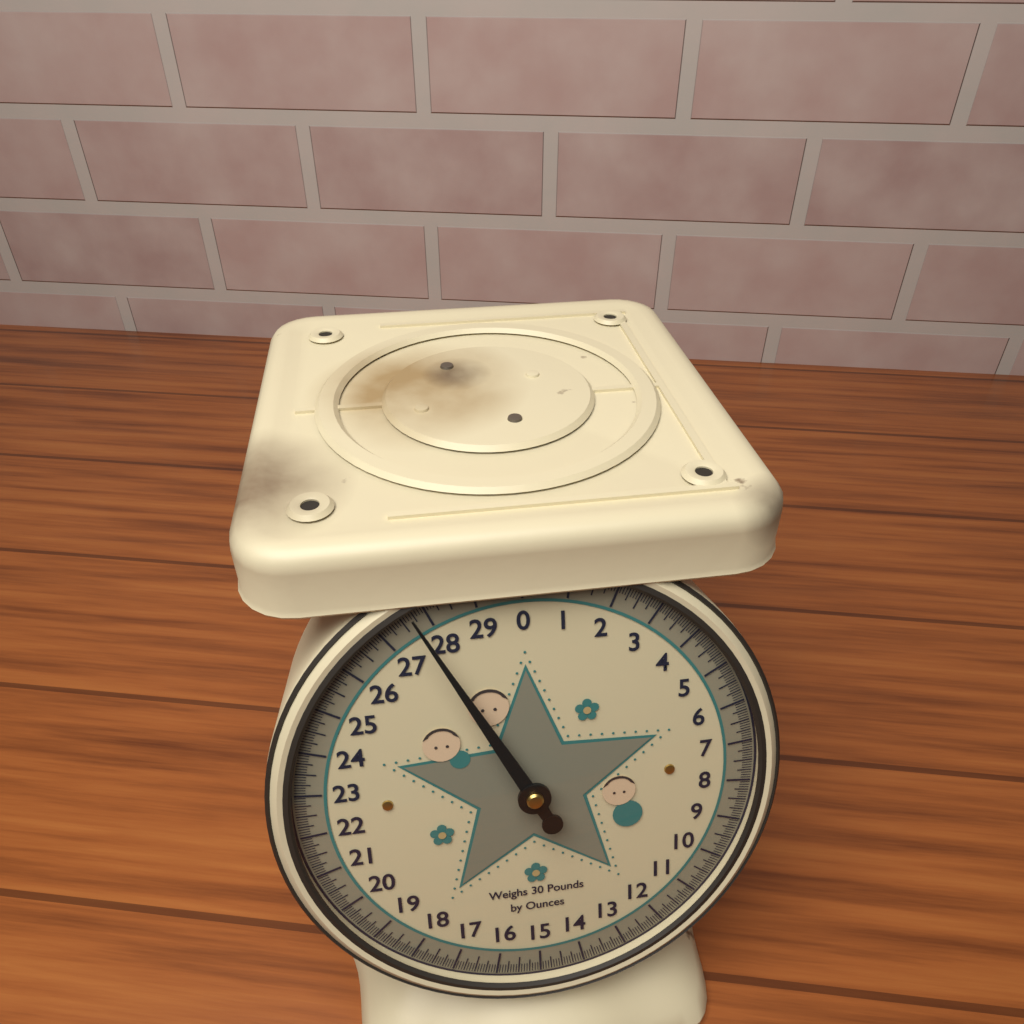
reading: 27.7500 lb
